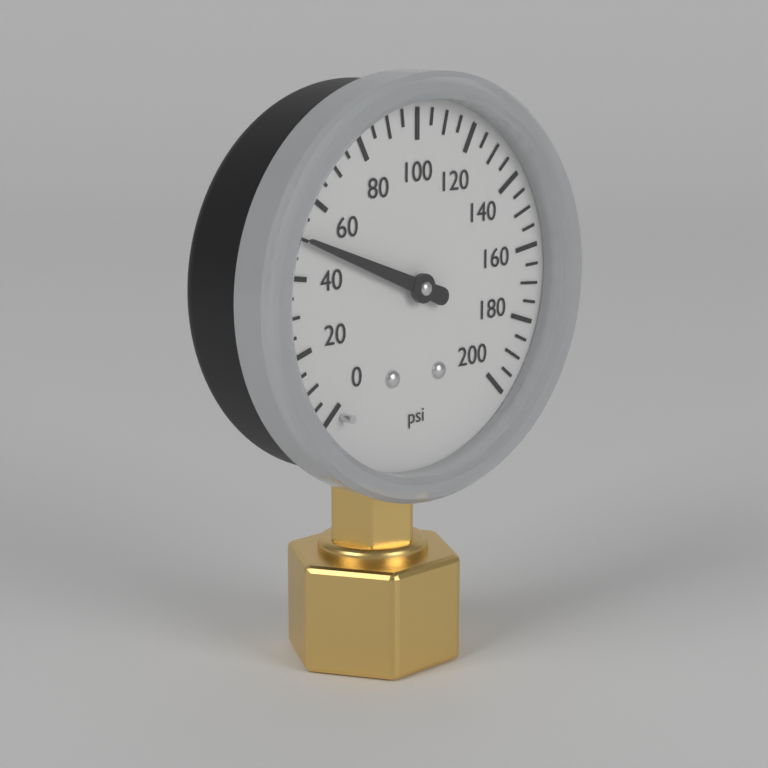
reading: 50 psi
